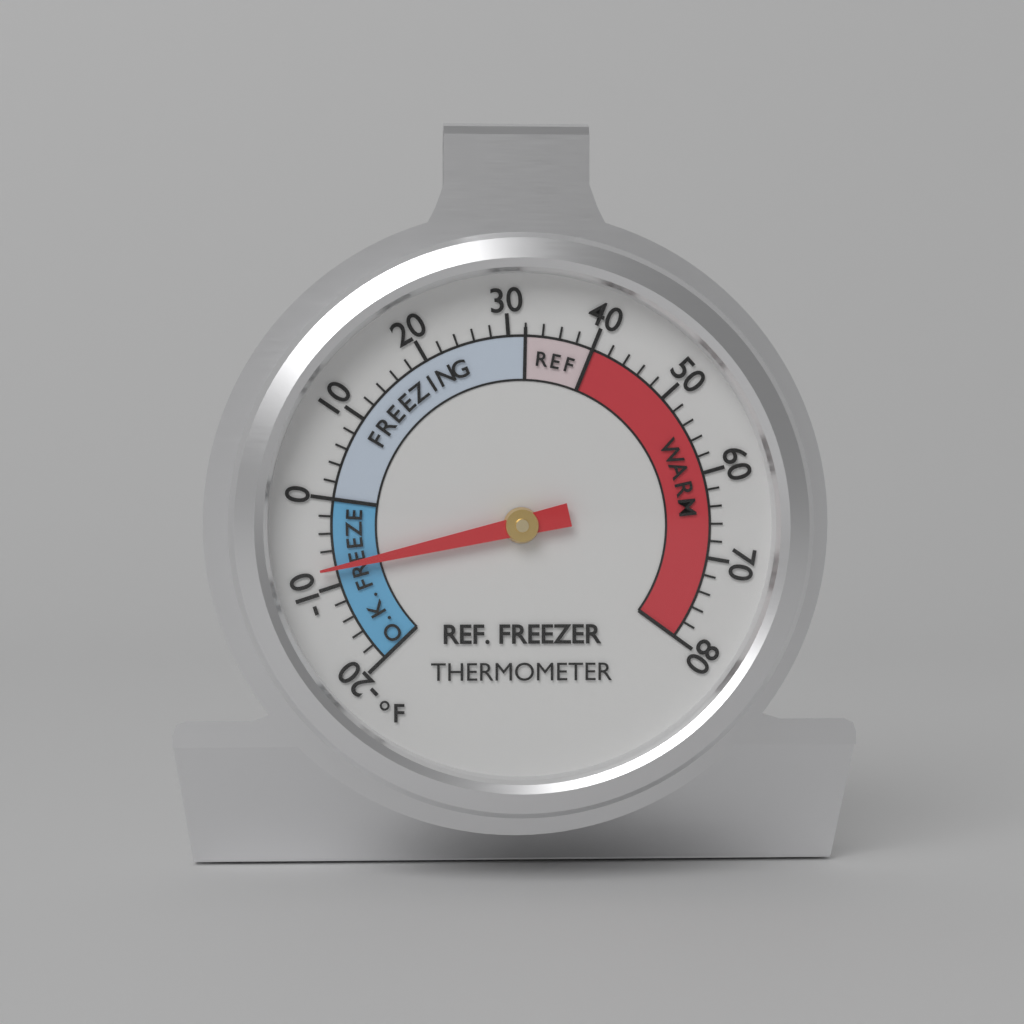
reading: -8 °F
